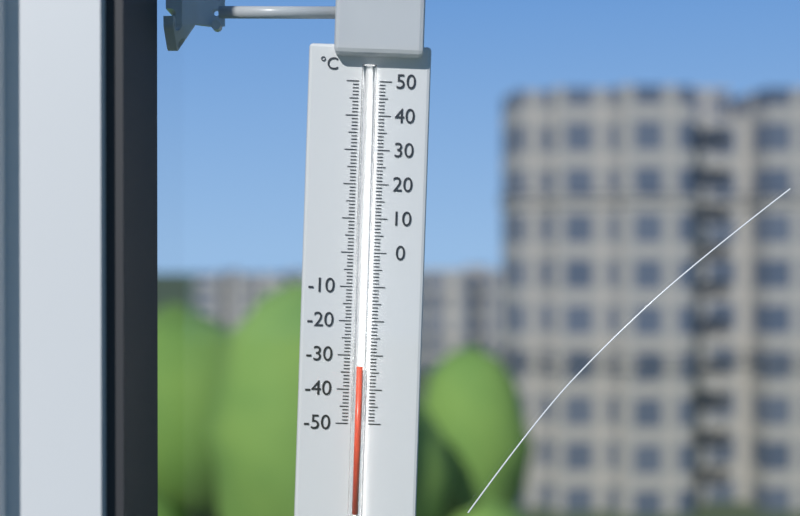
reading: -33 °C
